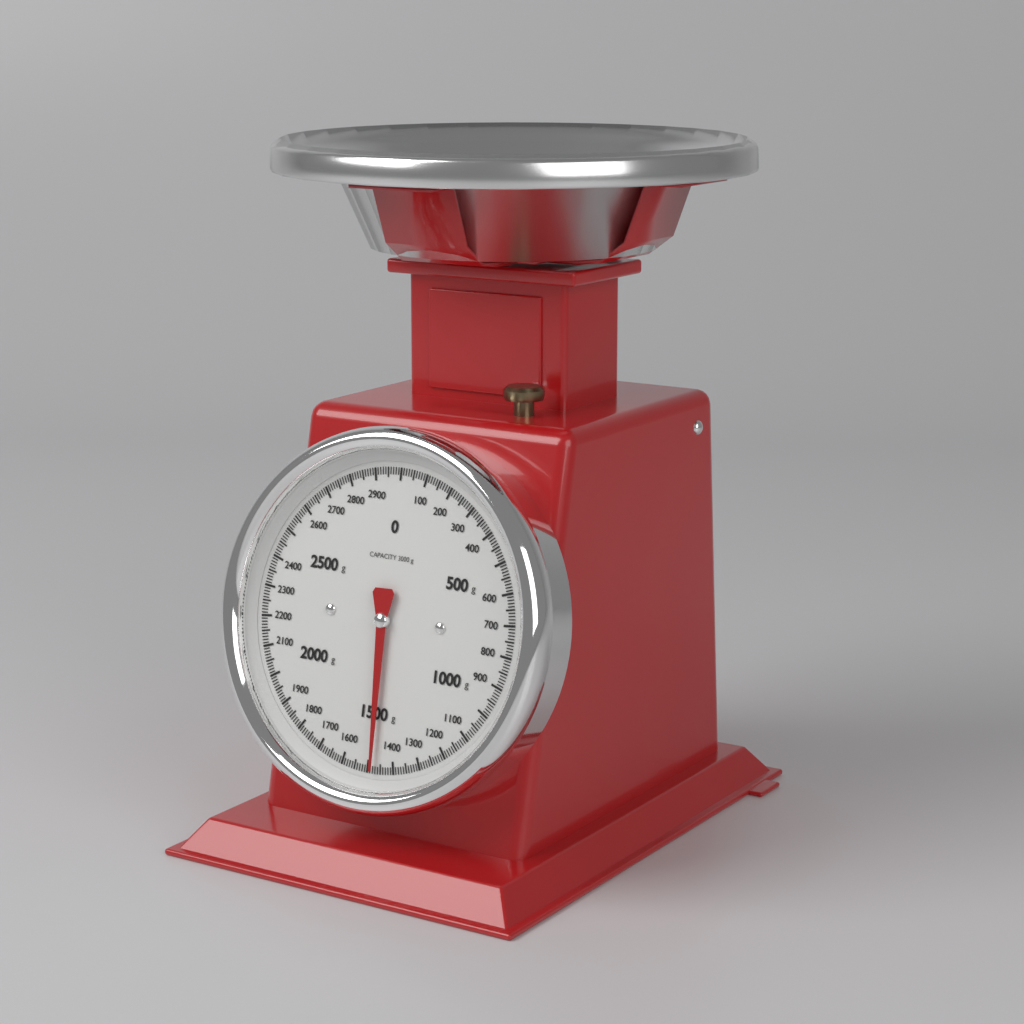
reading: 1480 g
